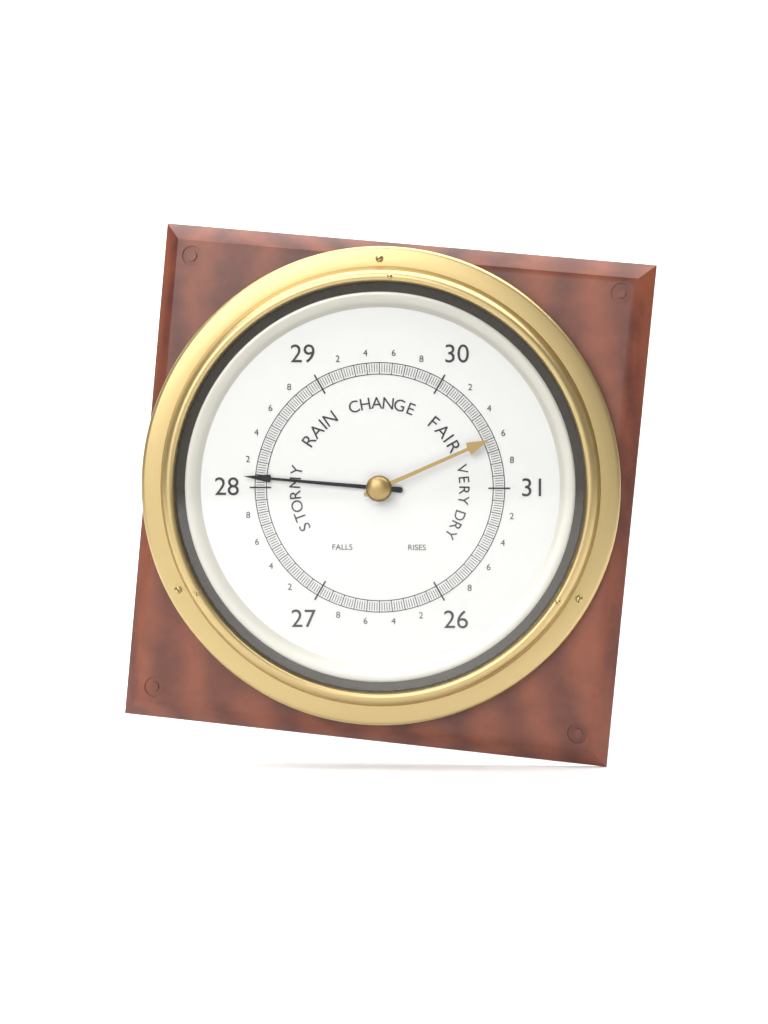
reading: 28.08 (no unit)
